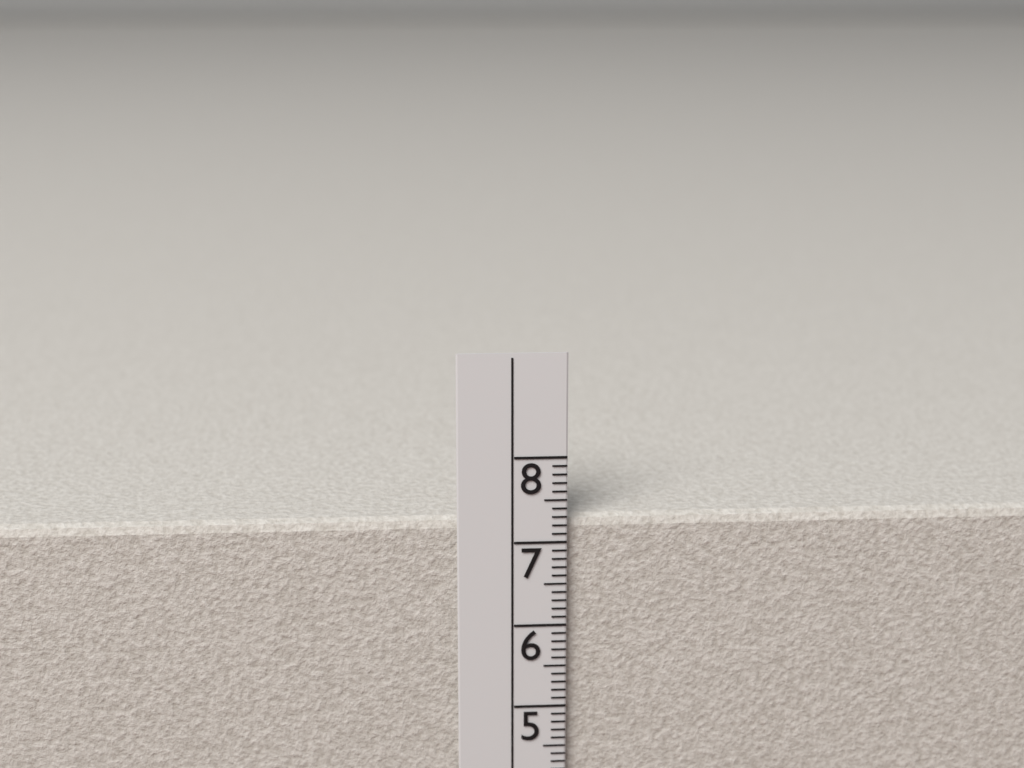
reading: 7.3 cm
